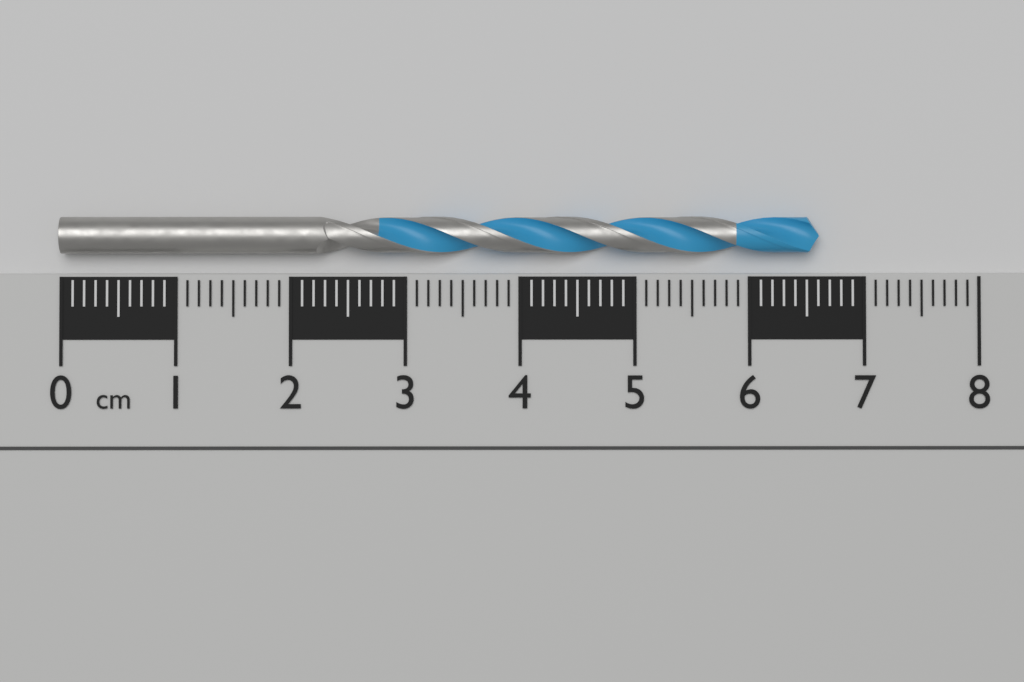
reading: 6.6 cm
